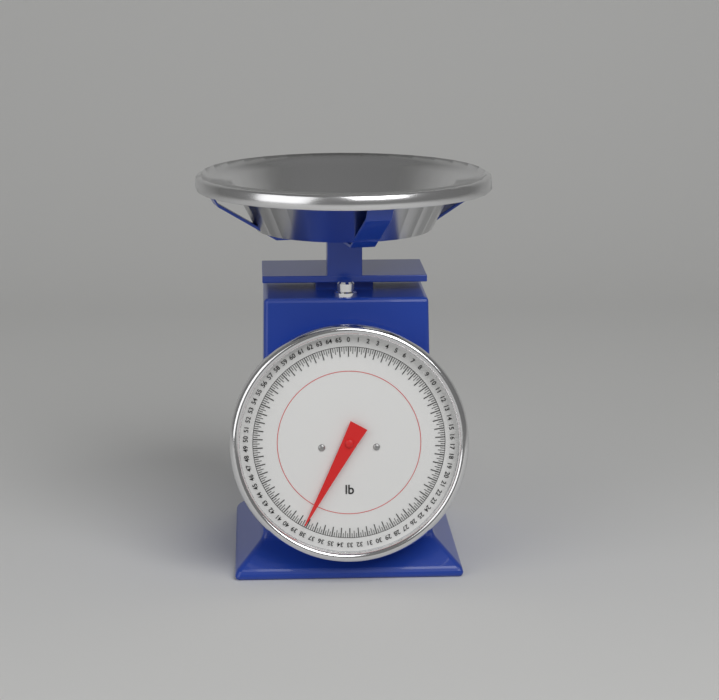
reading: 38.25 lb
